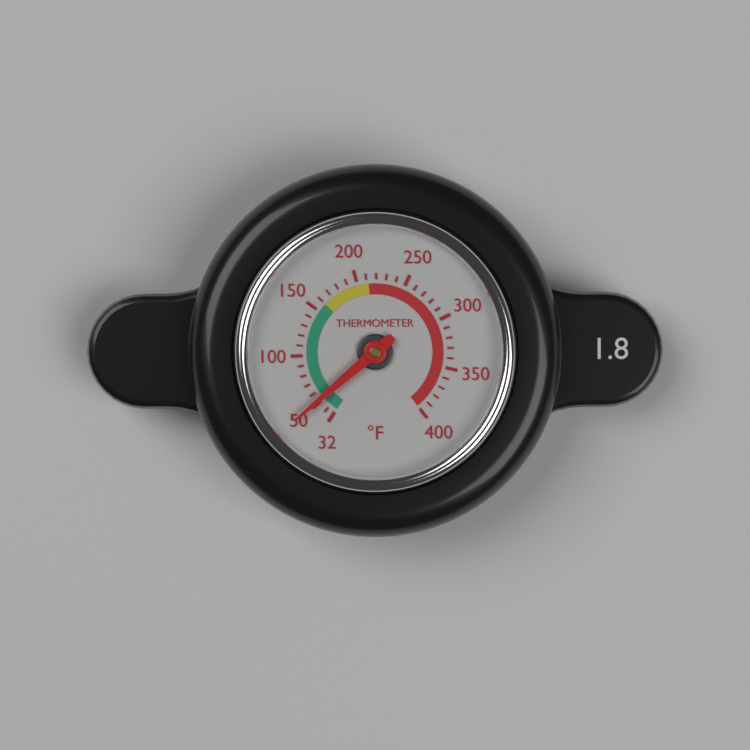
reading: 52 °F
